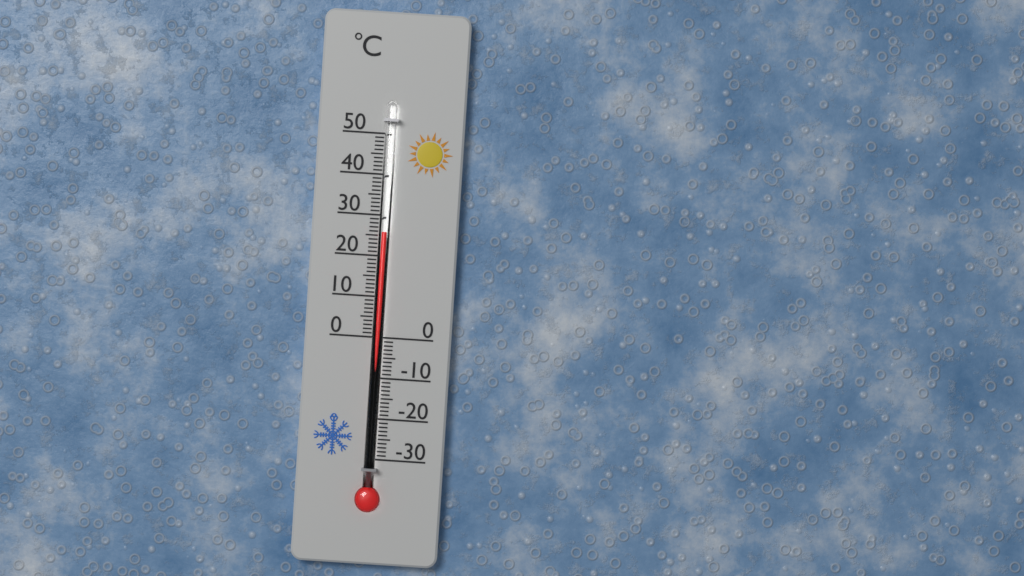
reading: 26 °C
